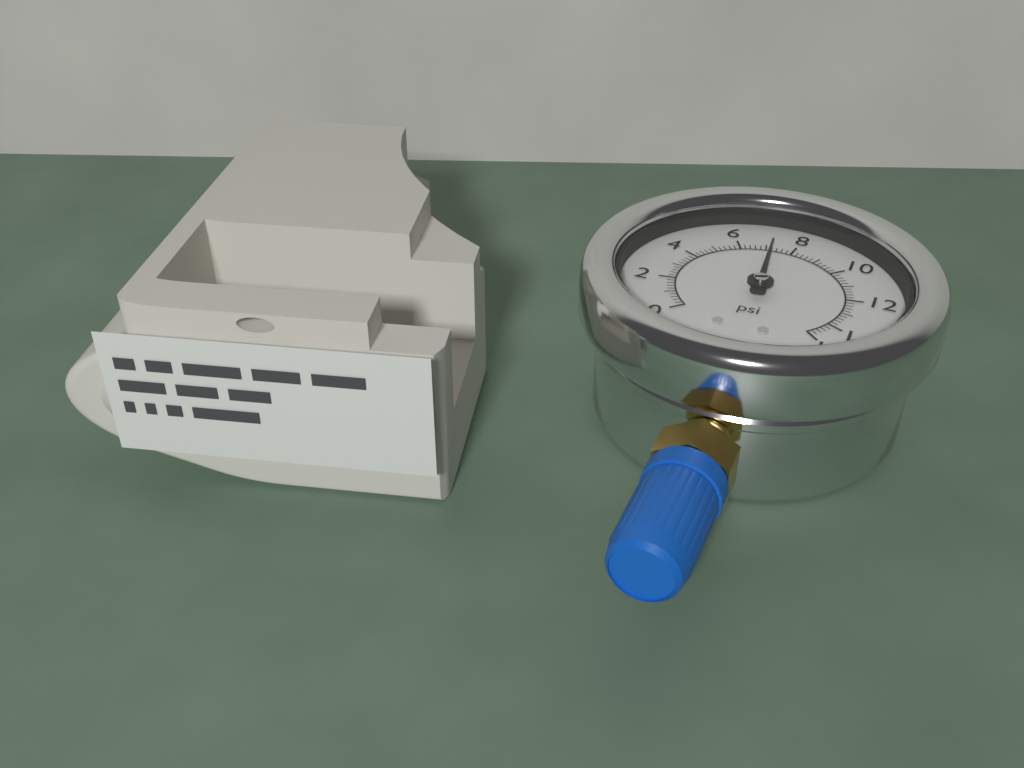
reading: 7.2 psi
